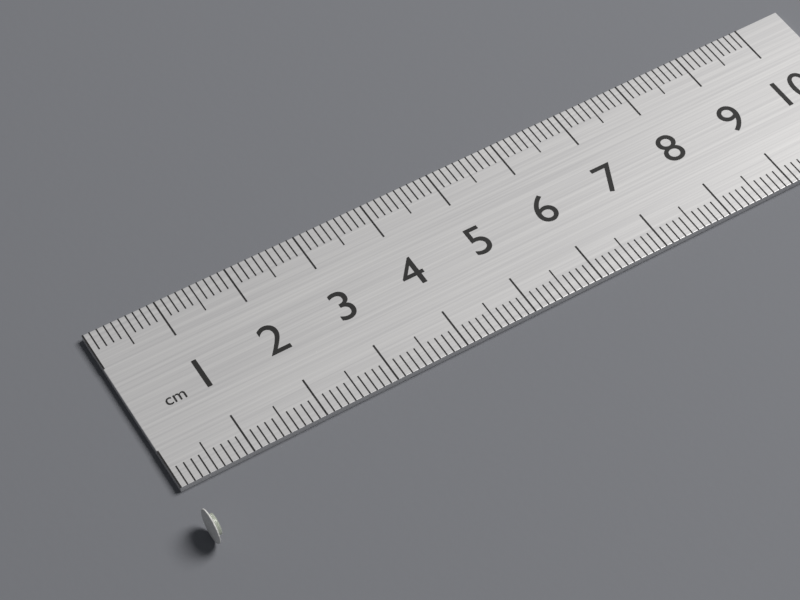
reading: 0.1 cm
